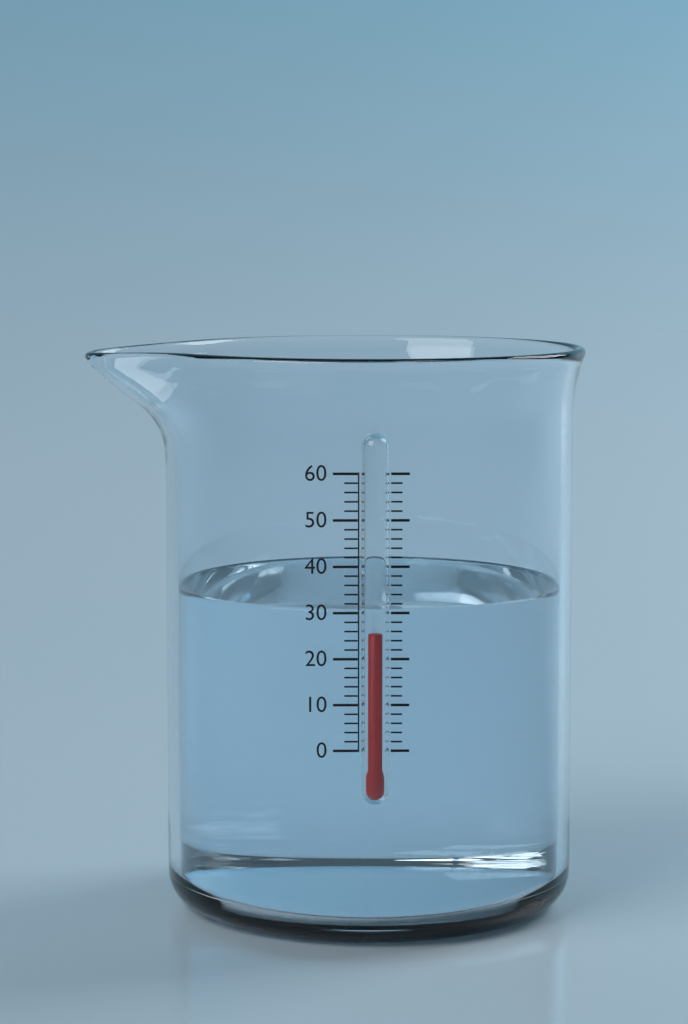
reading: 26 (no unit)
